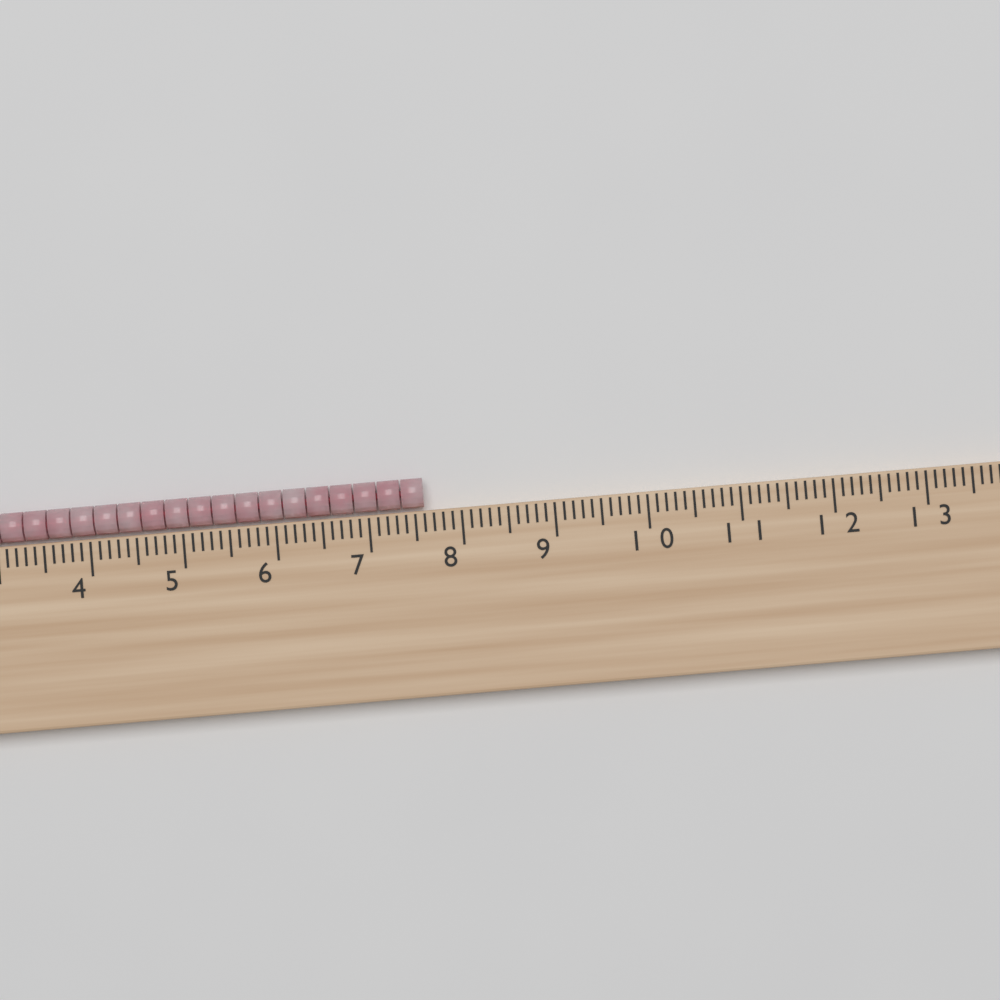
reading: 7.6 cm
